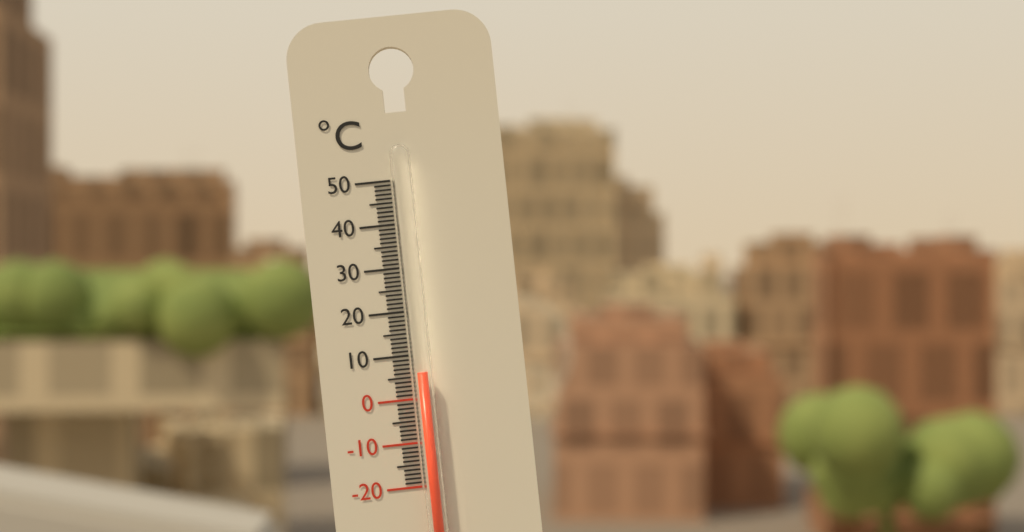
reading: 6 °C
